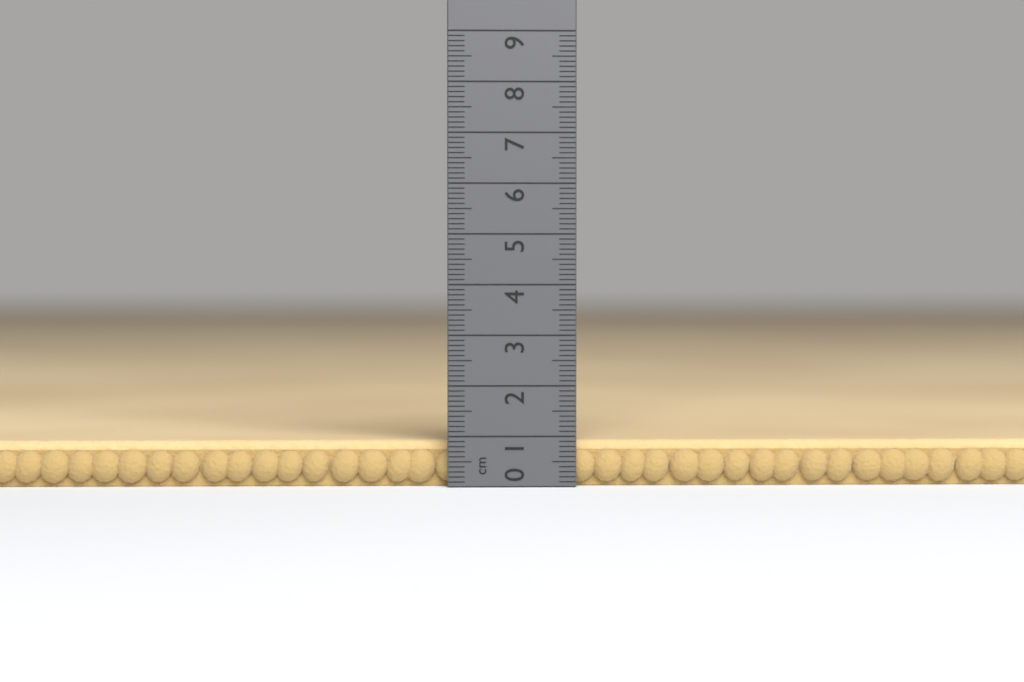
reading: 0.9 cm
